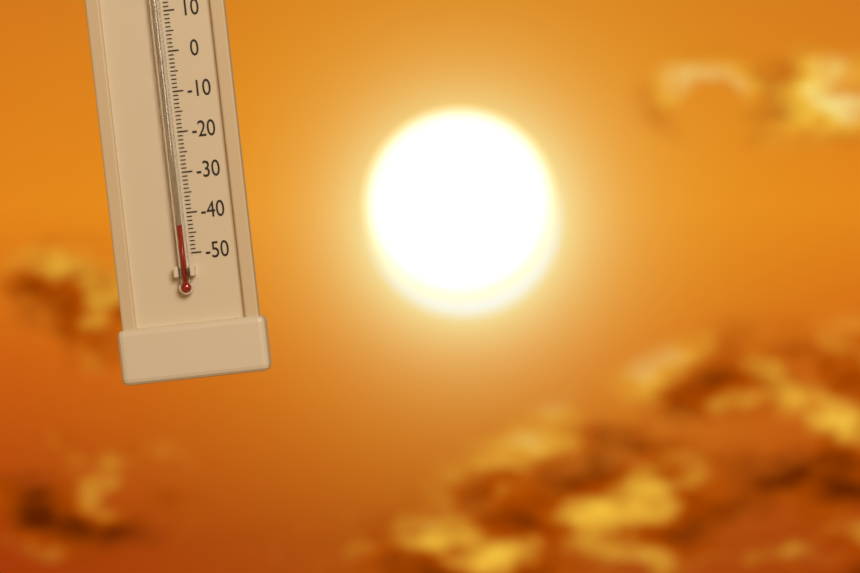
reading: -43 °C
